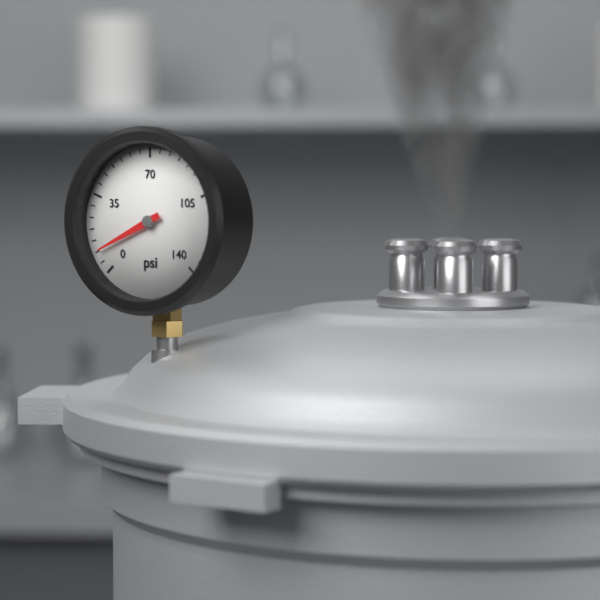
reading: 10 psi
